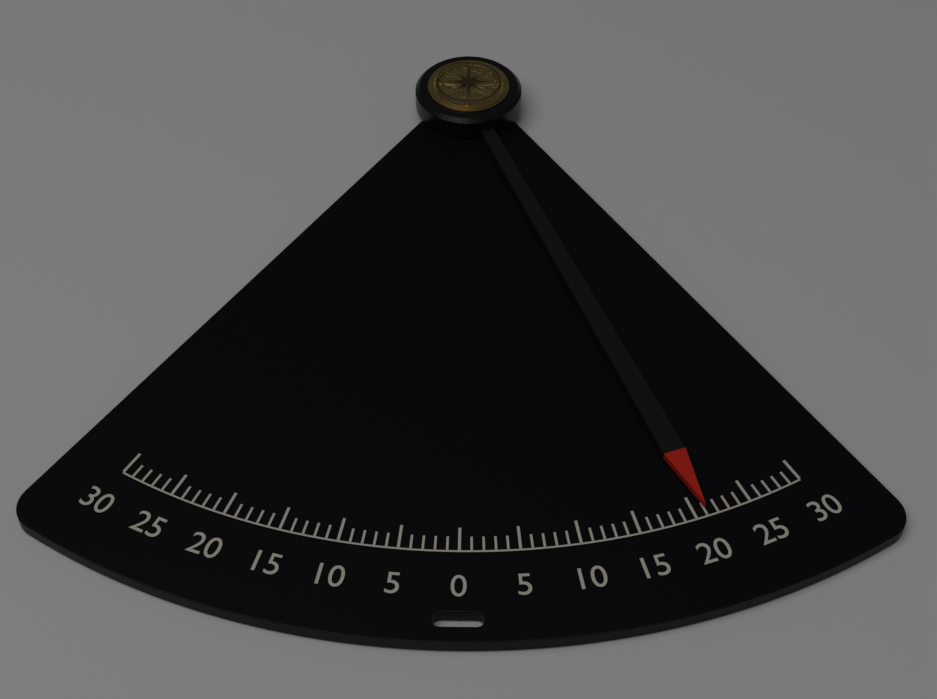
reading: 21 (no unit)
